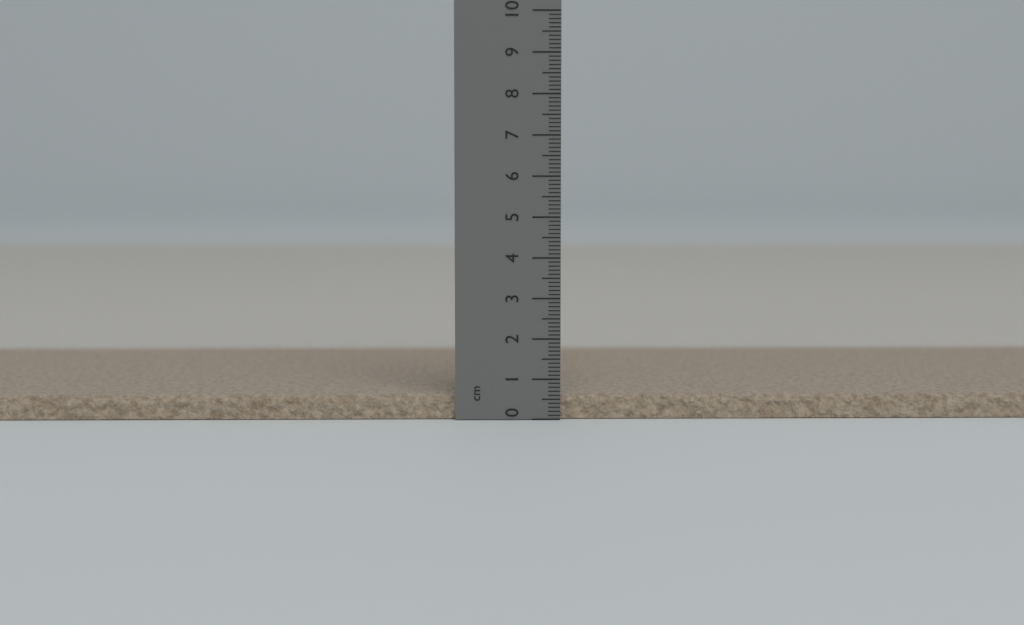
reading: 0.6 cm
